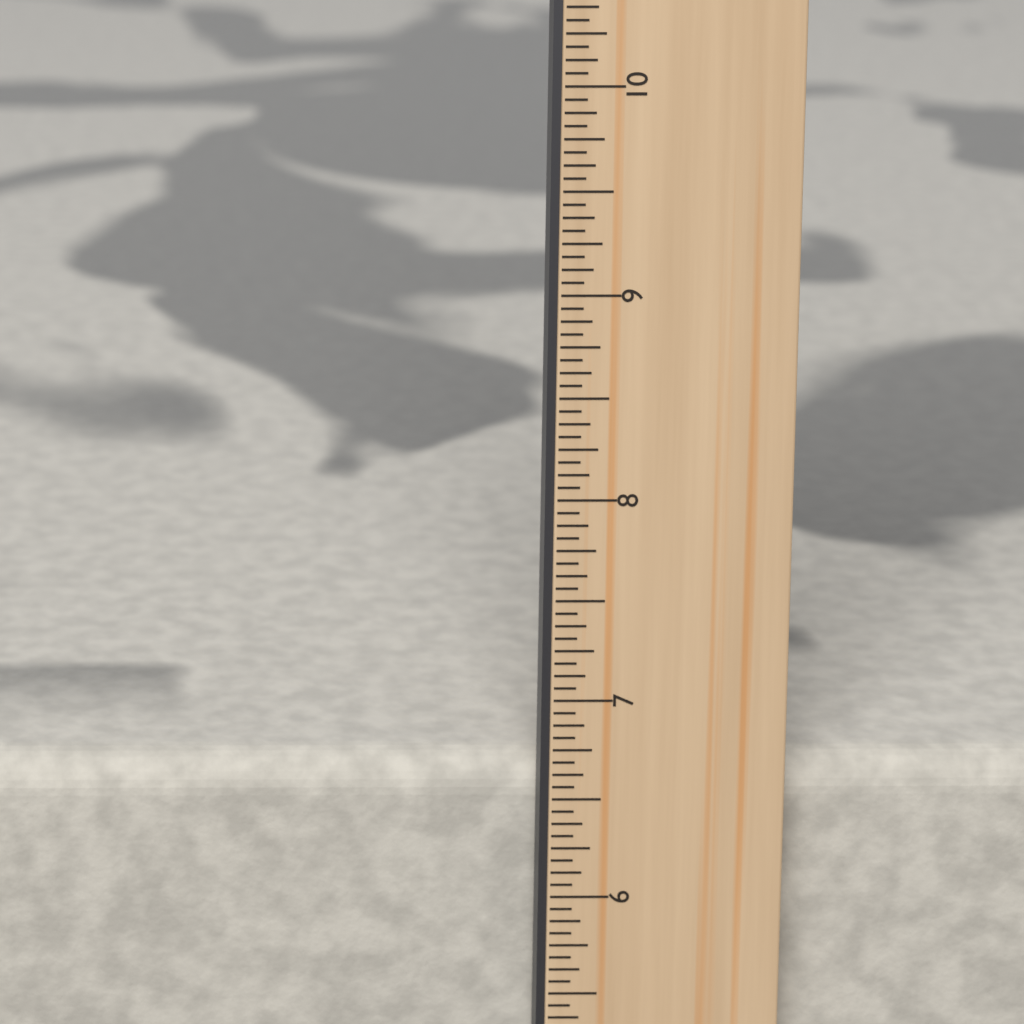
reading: 6.6250 in
